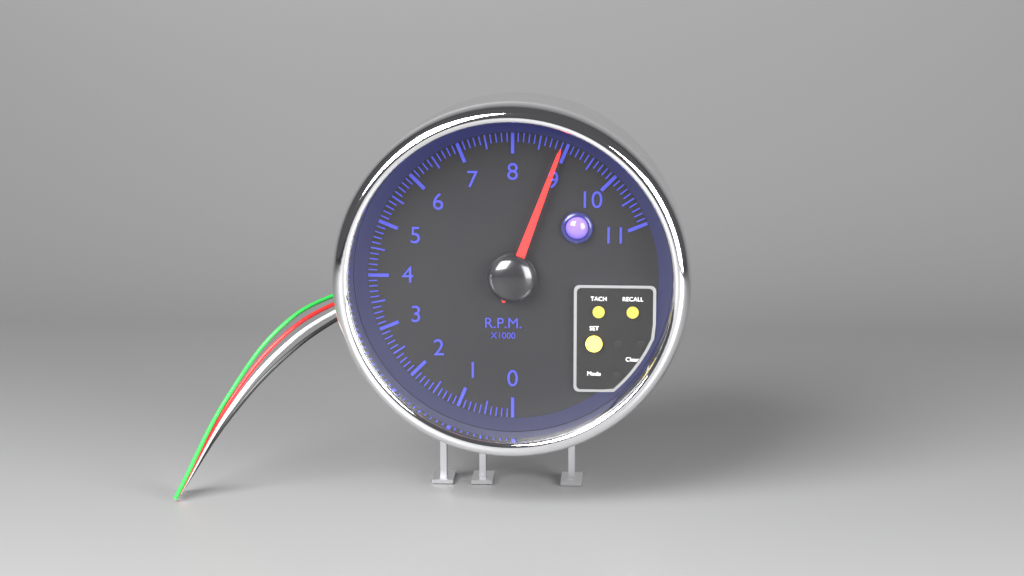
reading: 8.9 rpm x1000
